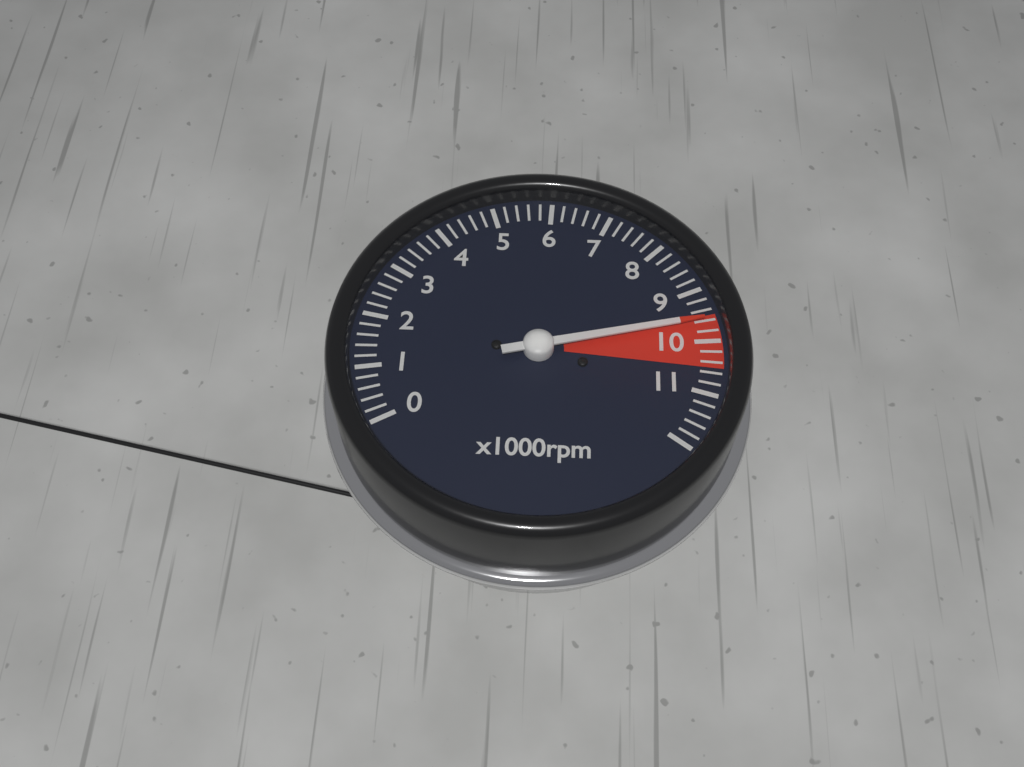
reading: 9600 rpm
